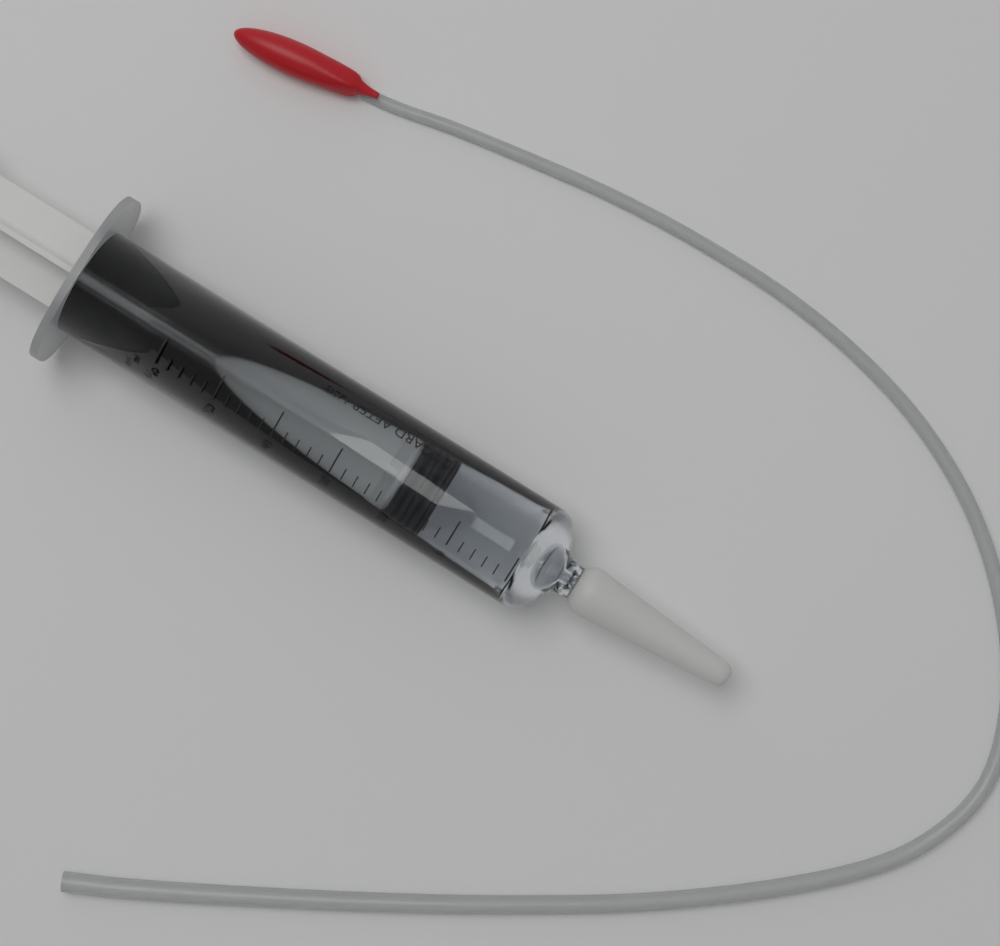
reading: 14 ml
